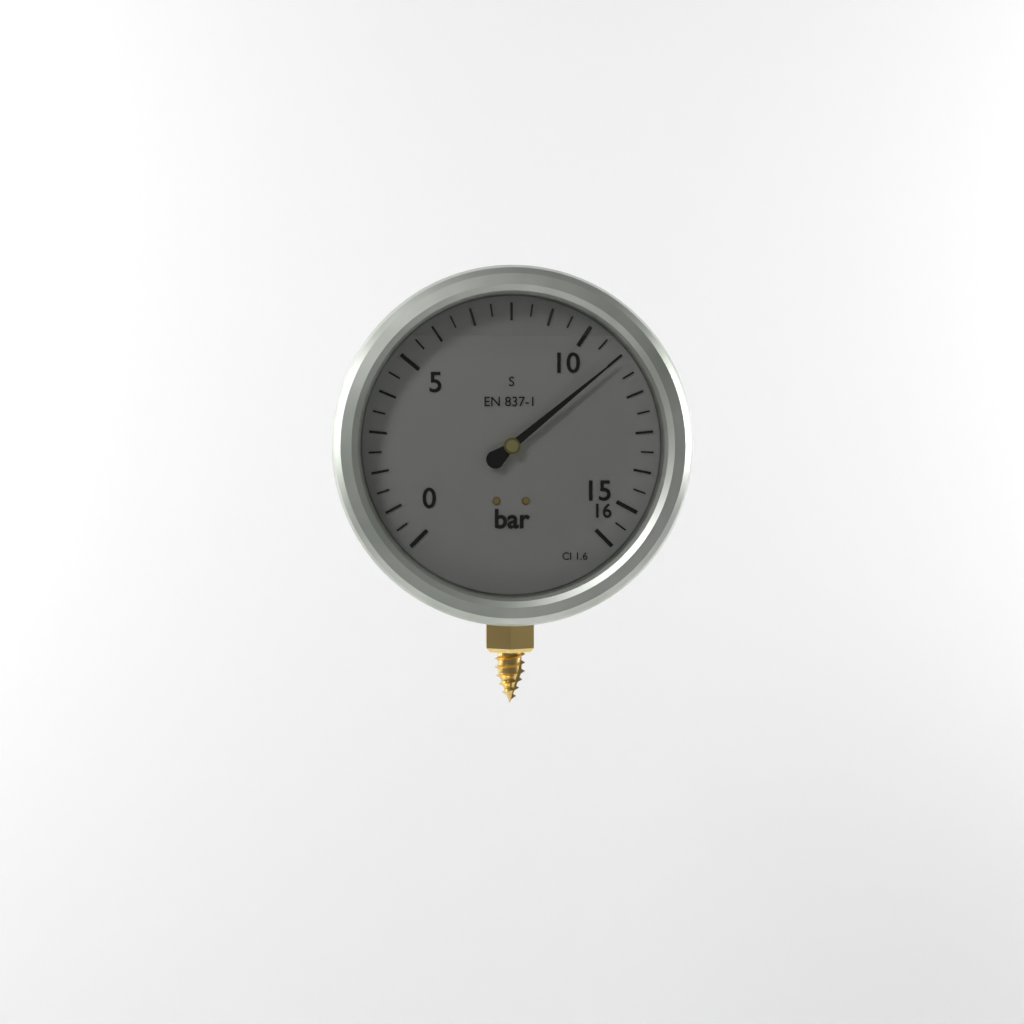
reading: 11.0 bar
